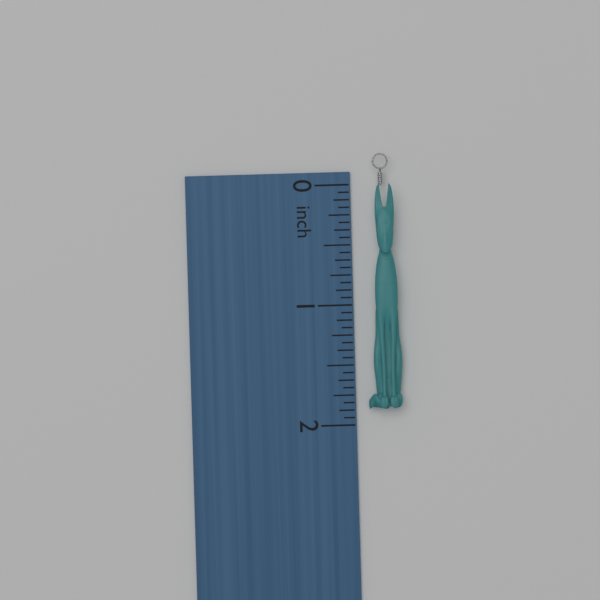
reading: 1.8750 inch
